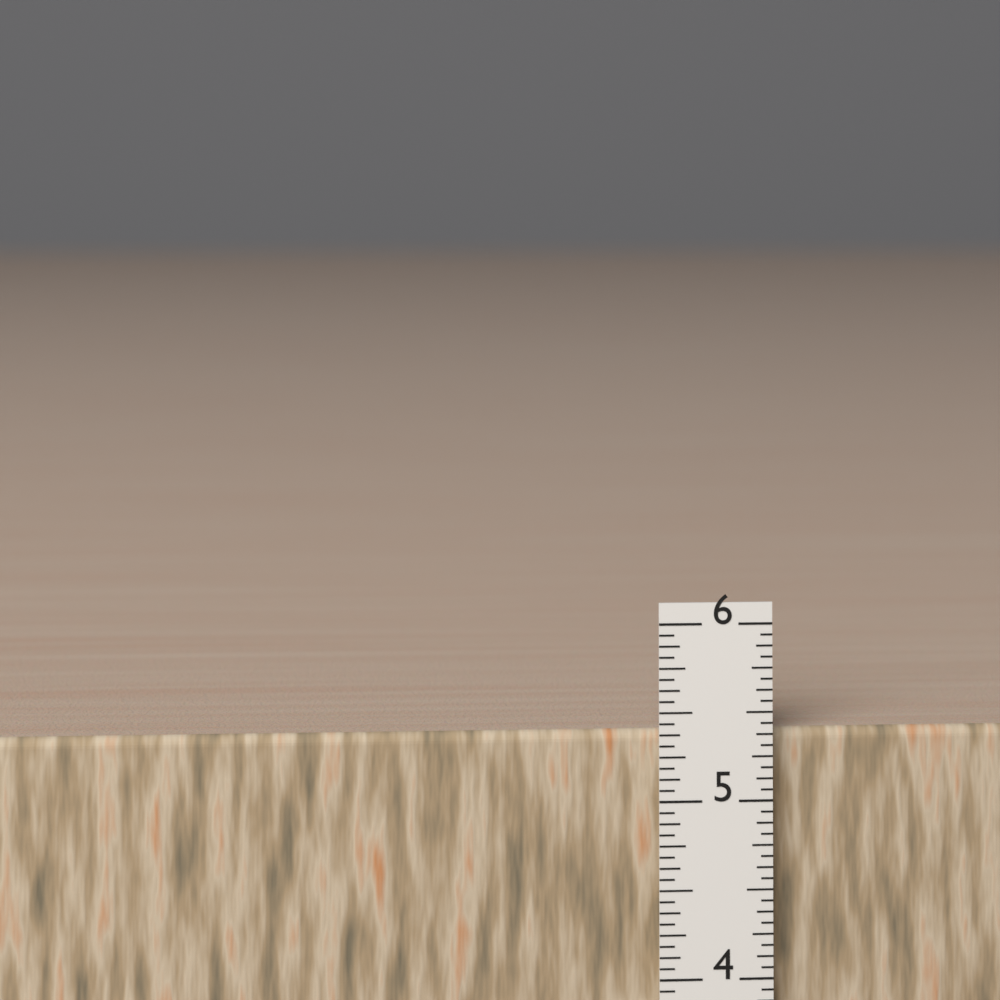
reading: 5.3750 in
